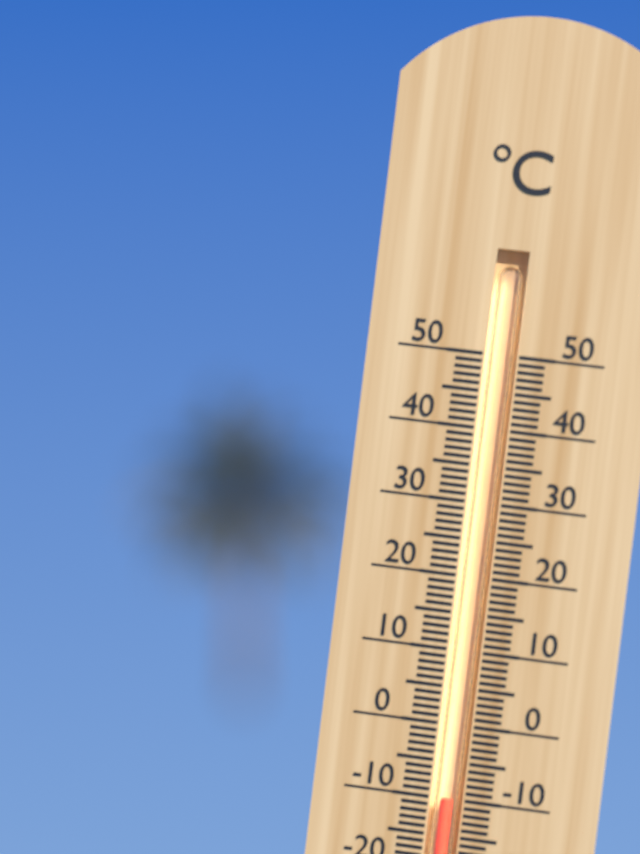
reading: -10 °C
